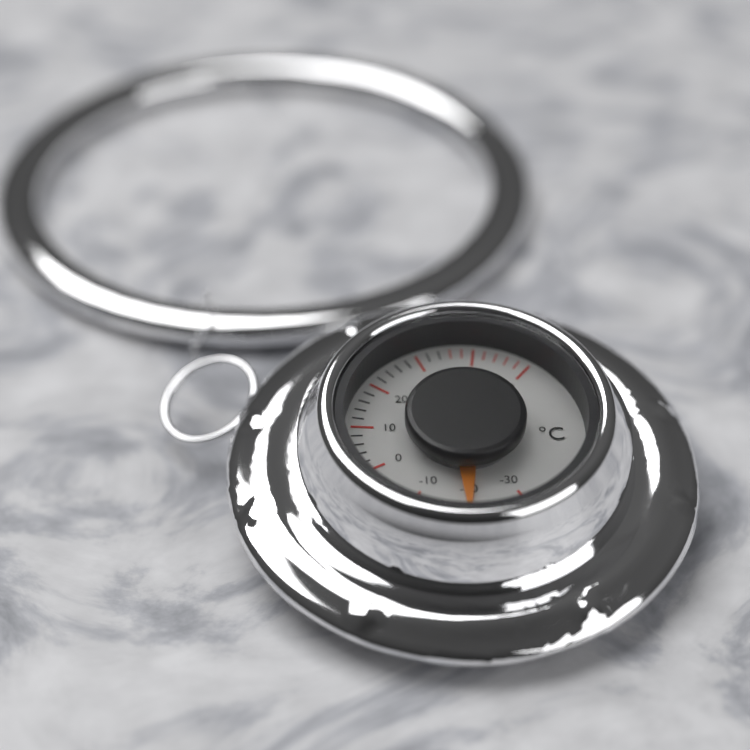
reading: -20 °C
